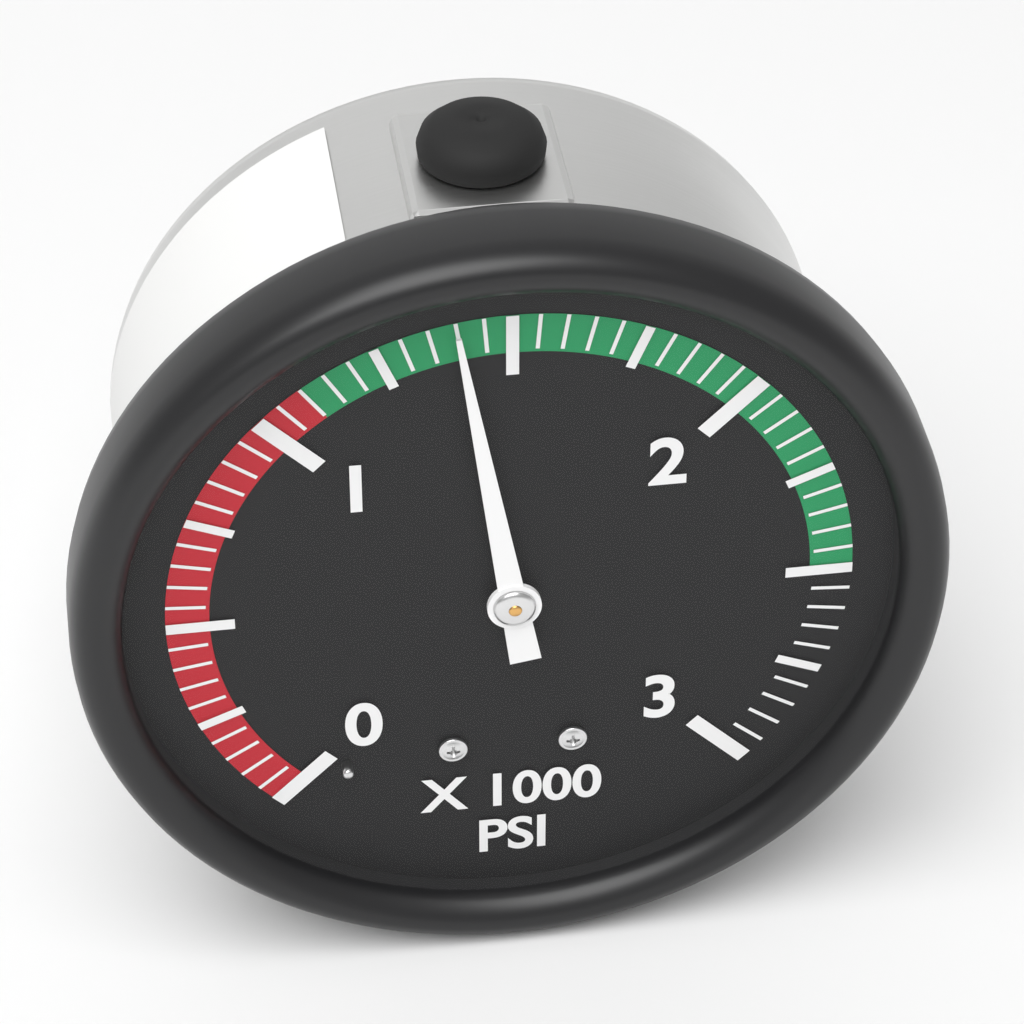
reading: 1400 psi
